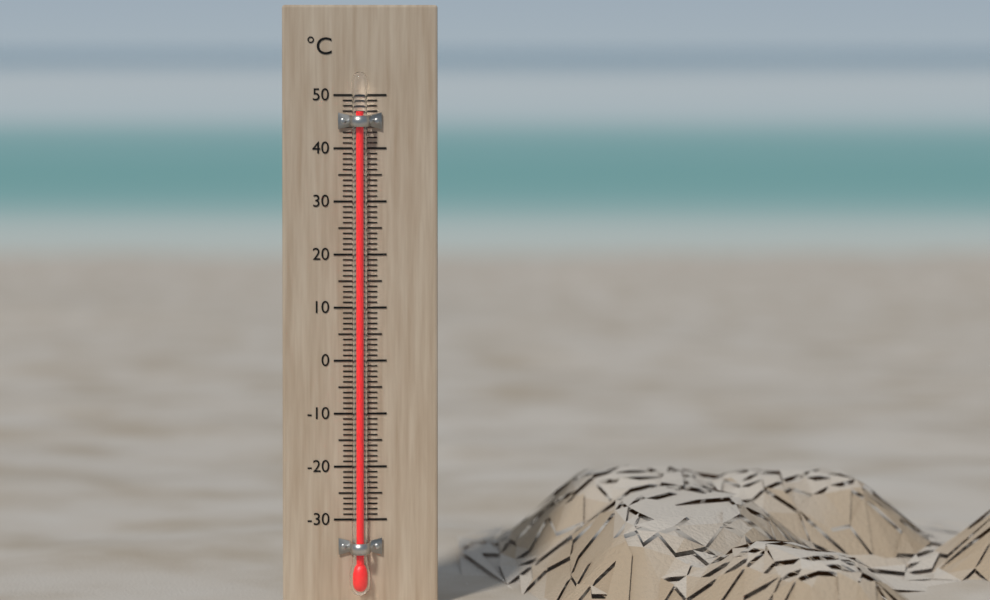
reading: 47 °C
